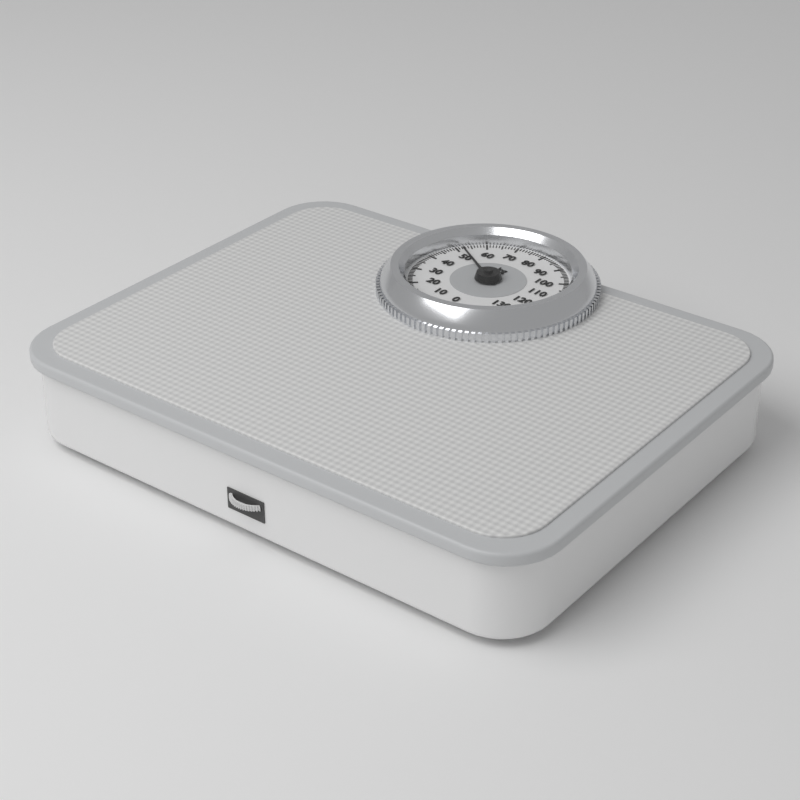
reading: 52 kg
